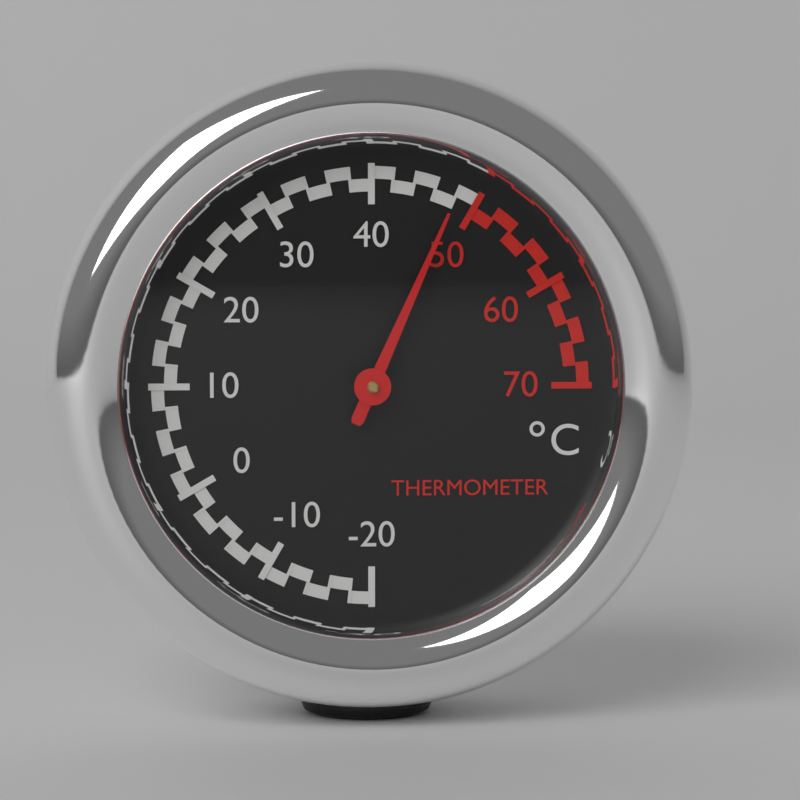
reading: 48 °C
